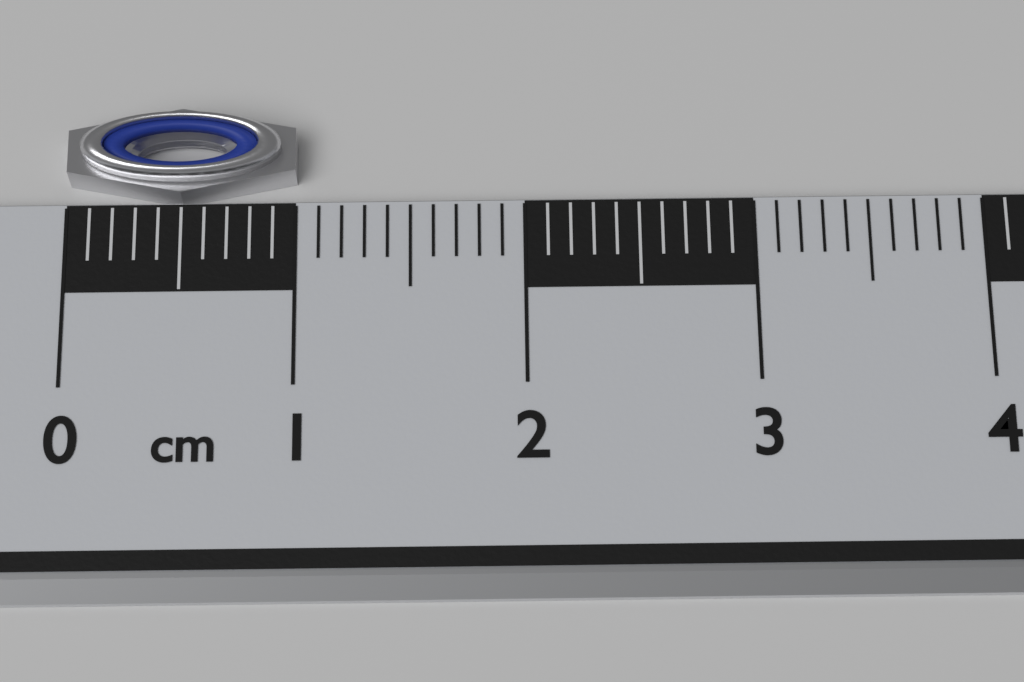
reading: 1.0 cm
